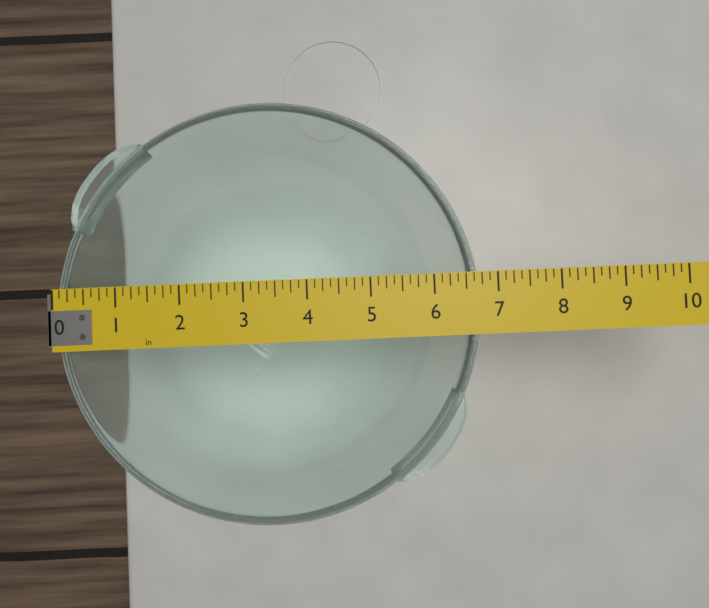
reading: 6.750 in
